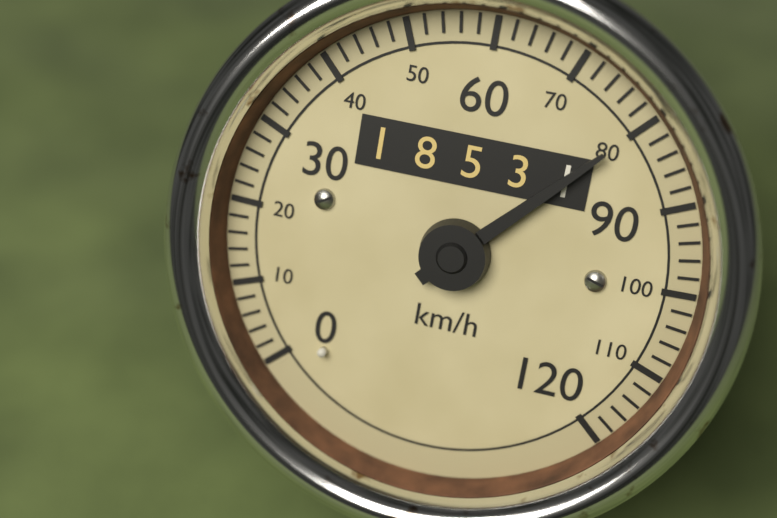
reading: 80 km/h
